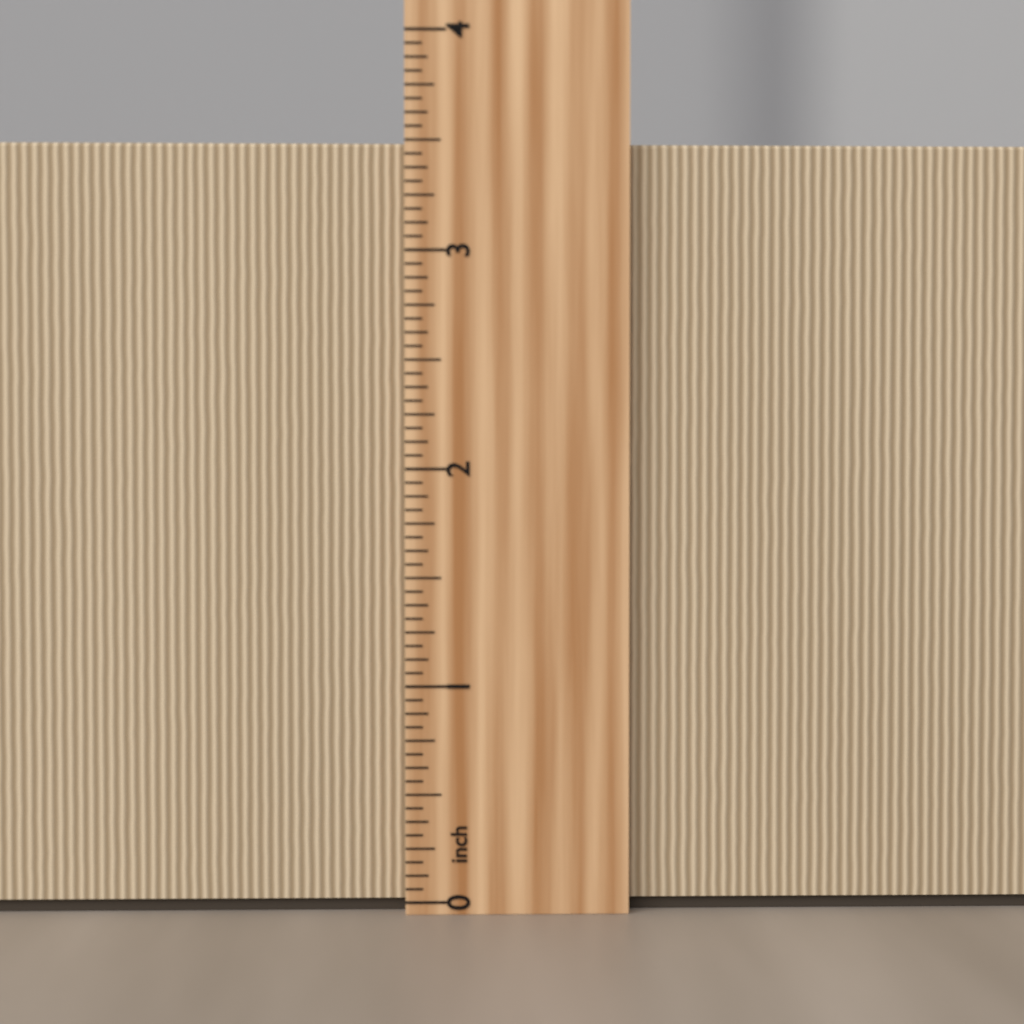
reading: 3.5000 inch
